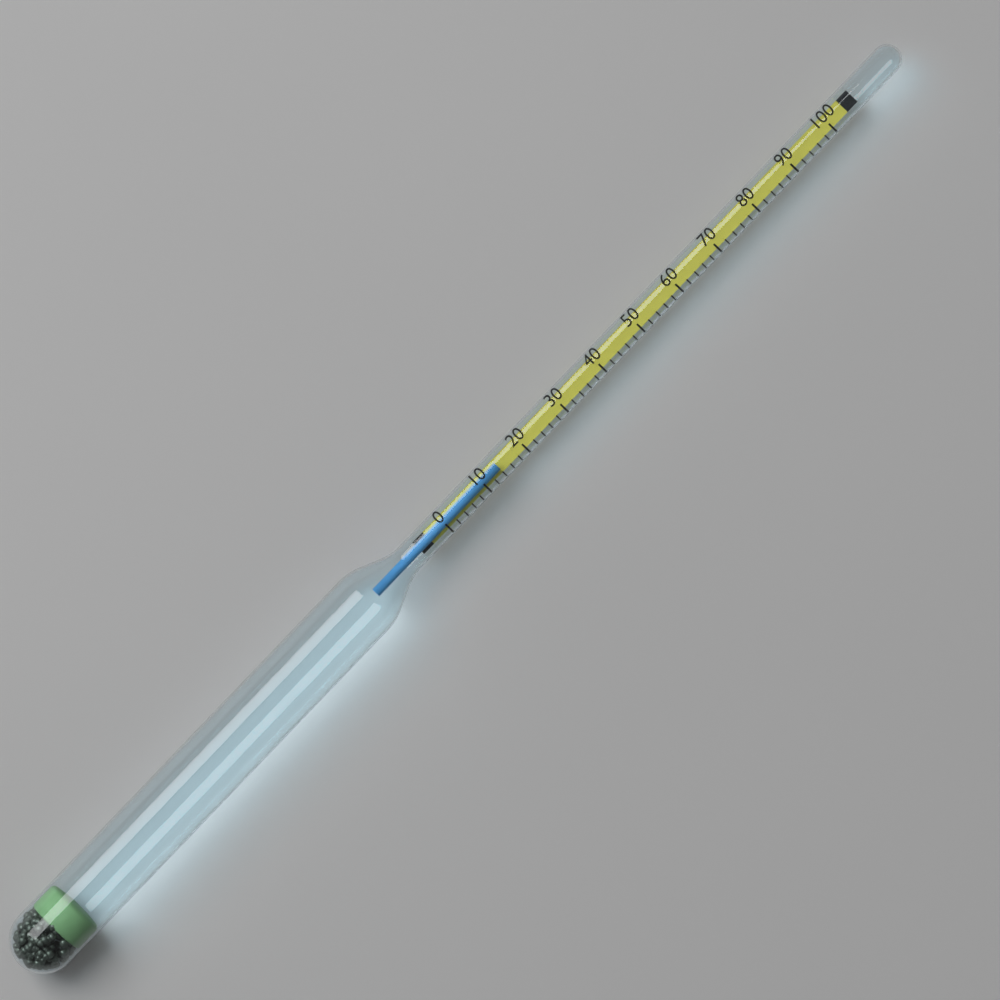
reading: 14 (no unit)
